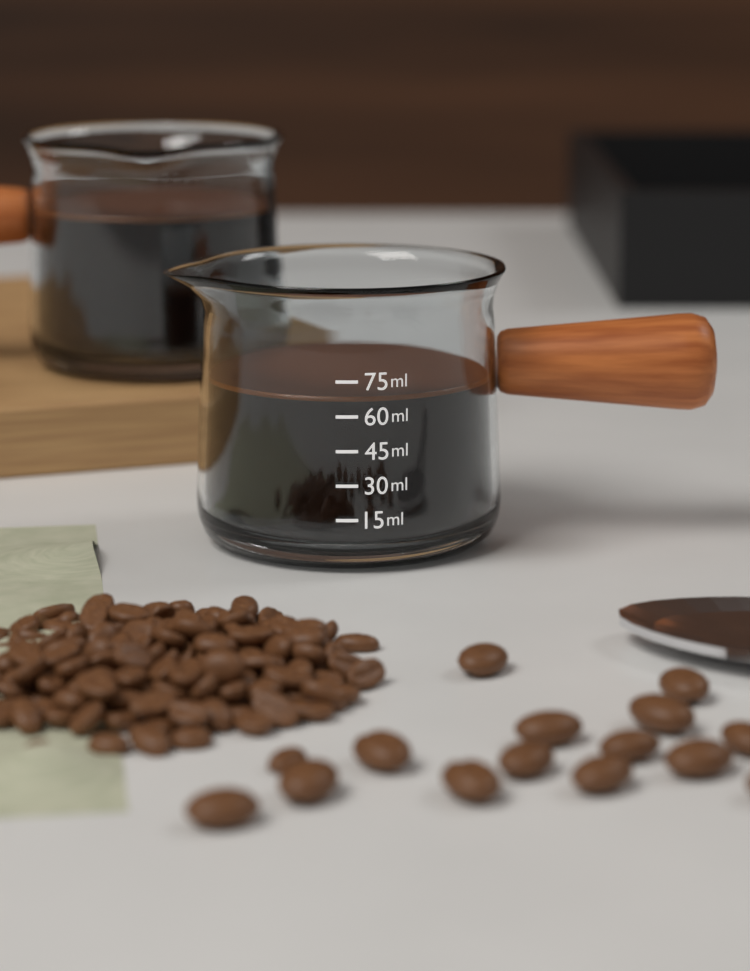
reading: 68 ml
